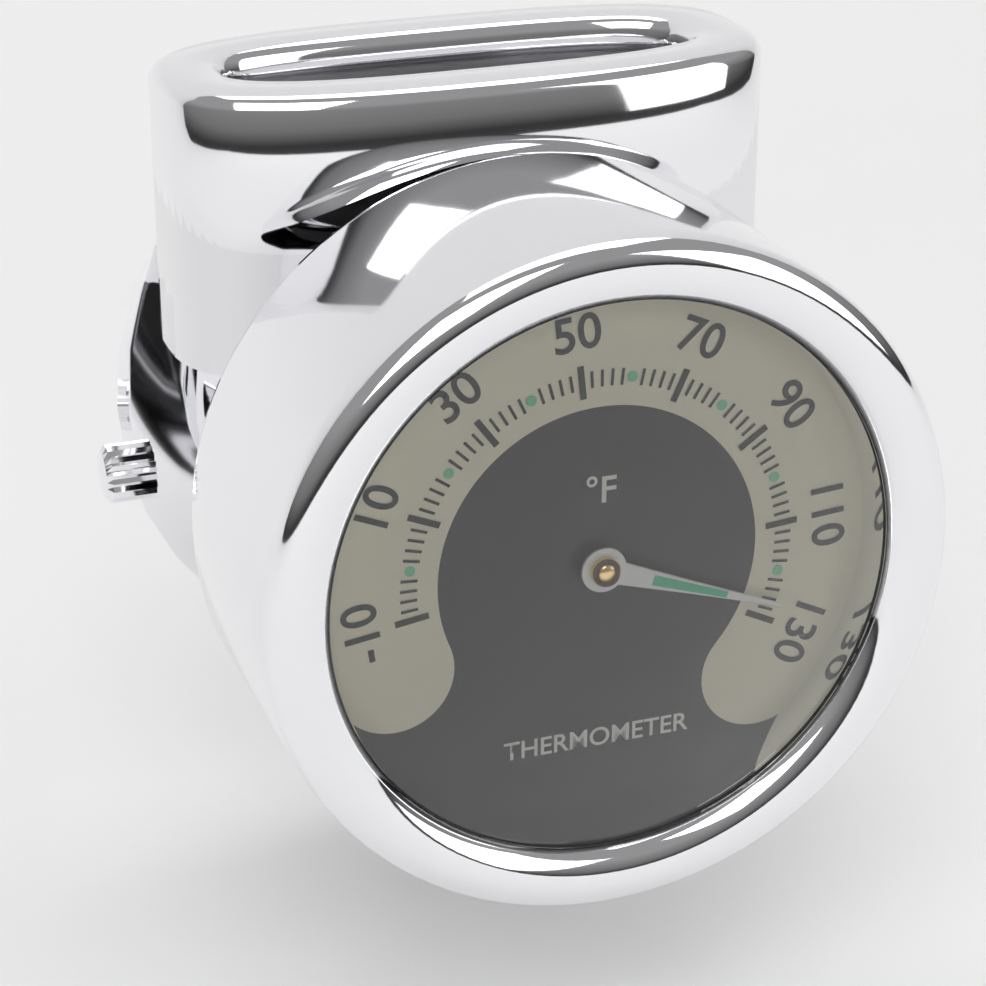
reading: 126 °F
